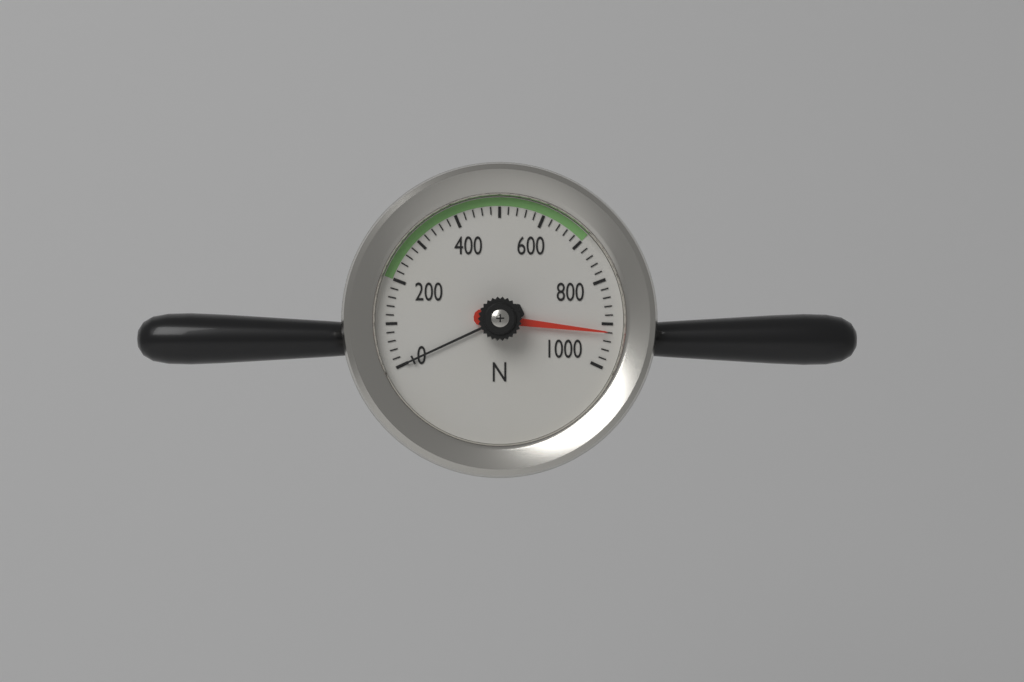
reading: 920 N
